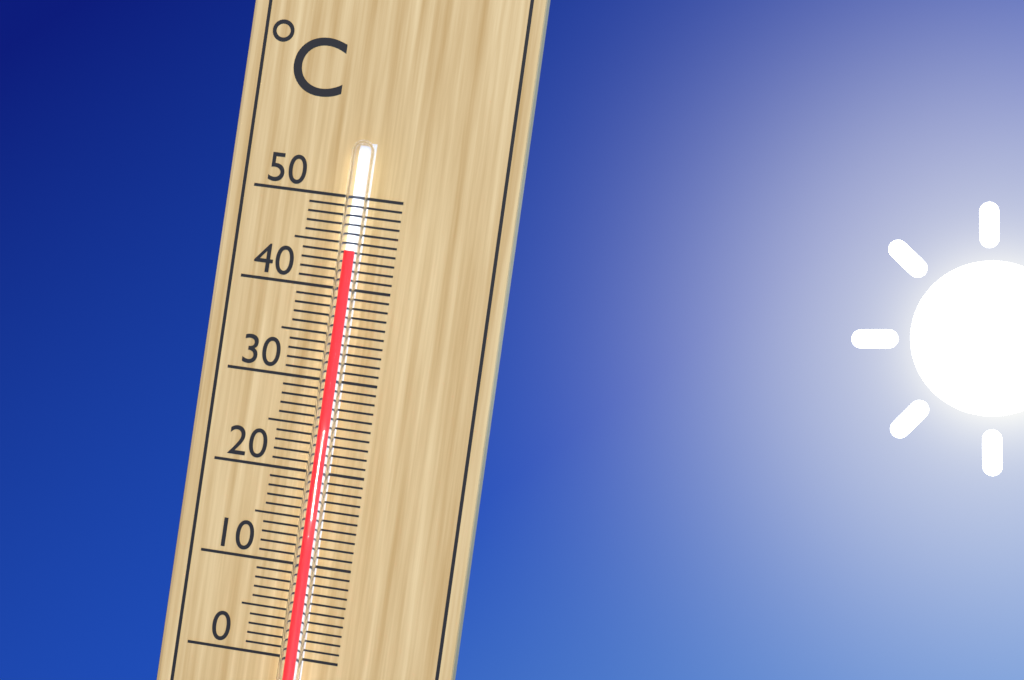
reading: 44 °C
